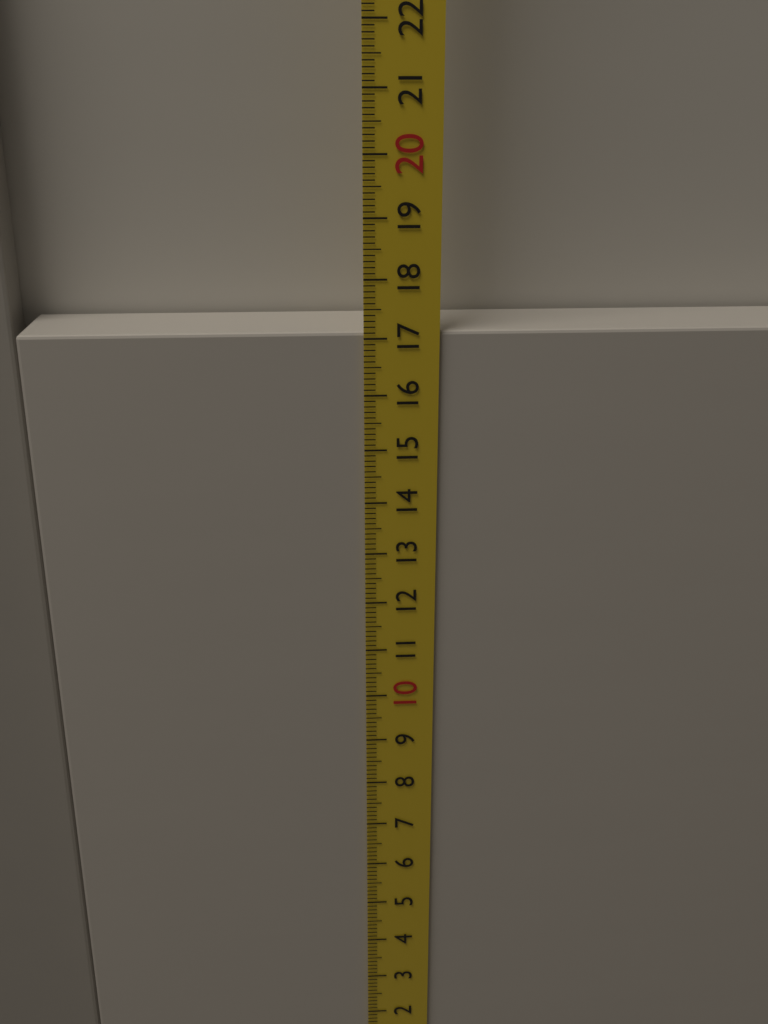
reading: 17.1 cm
